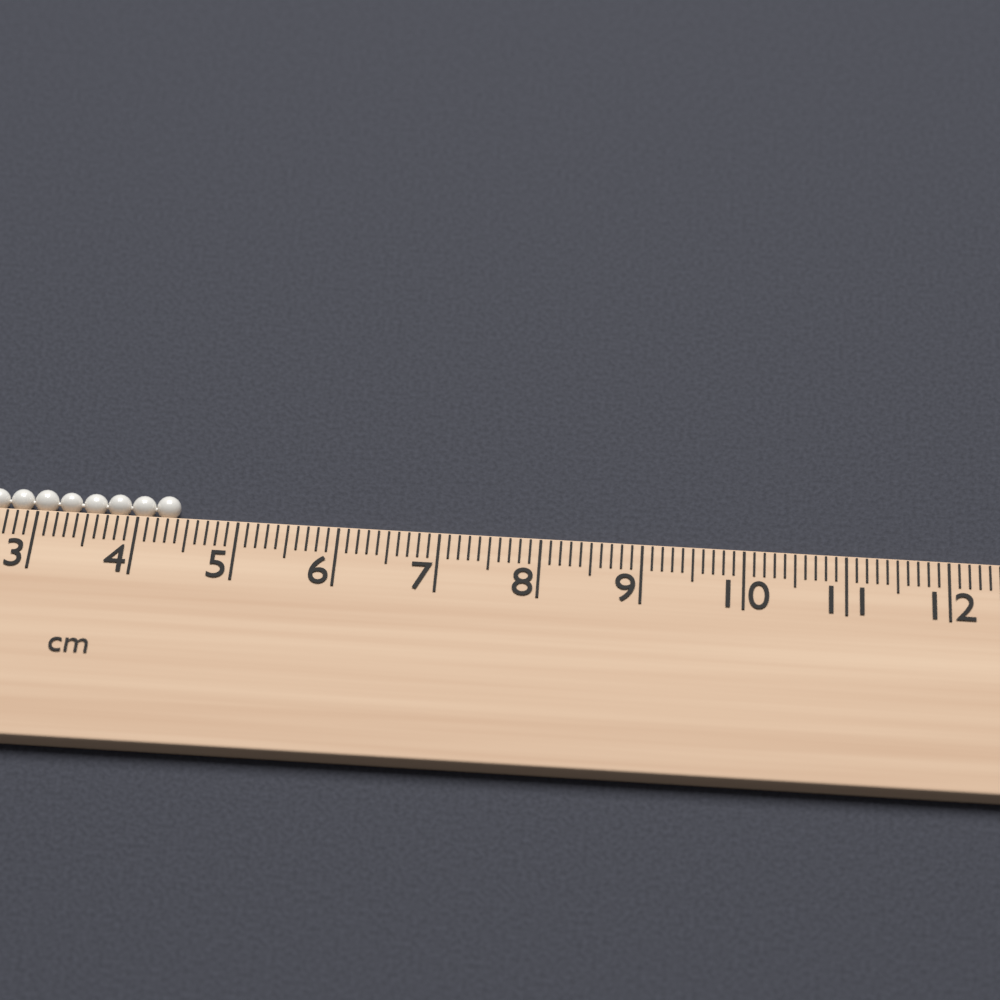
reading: 4.4 cm
